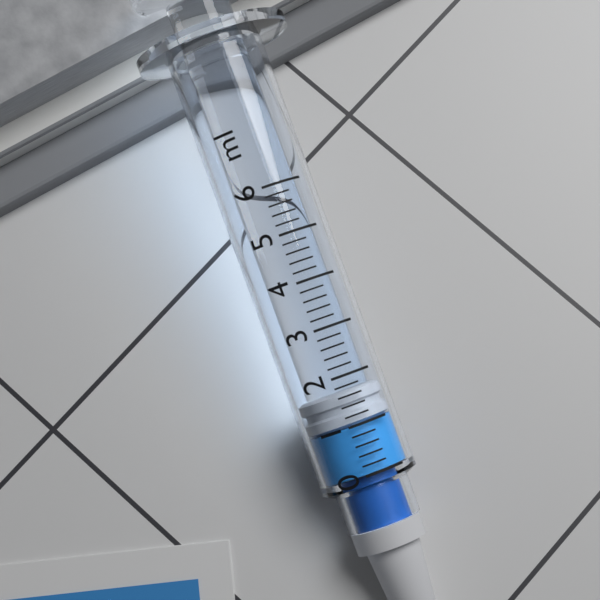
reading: 1.0 ml
